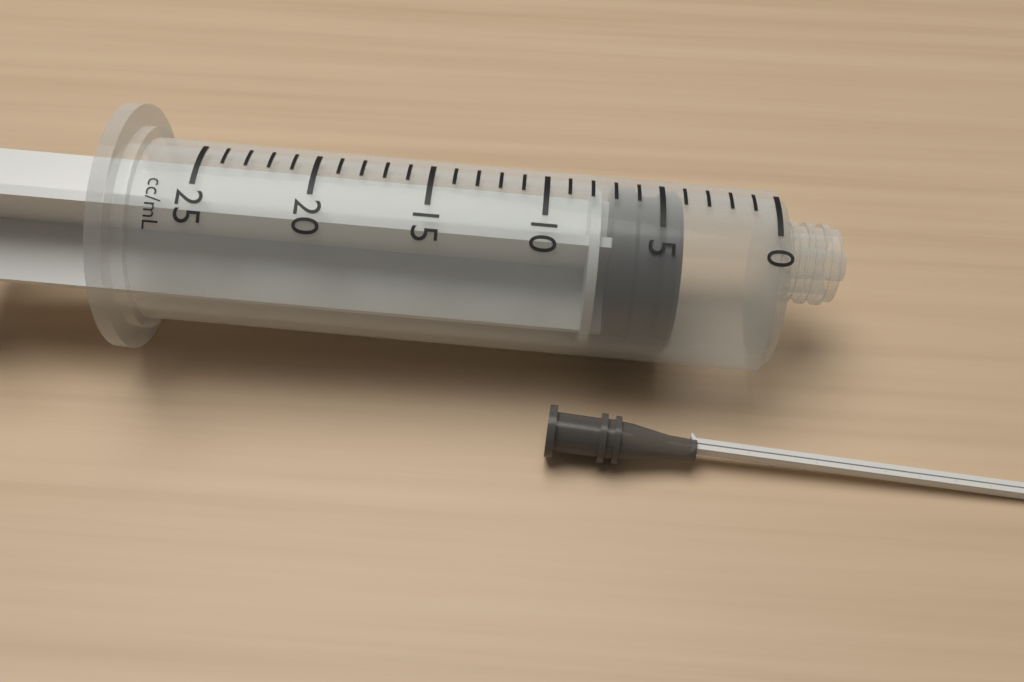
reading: 4 ml
